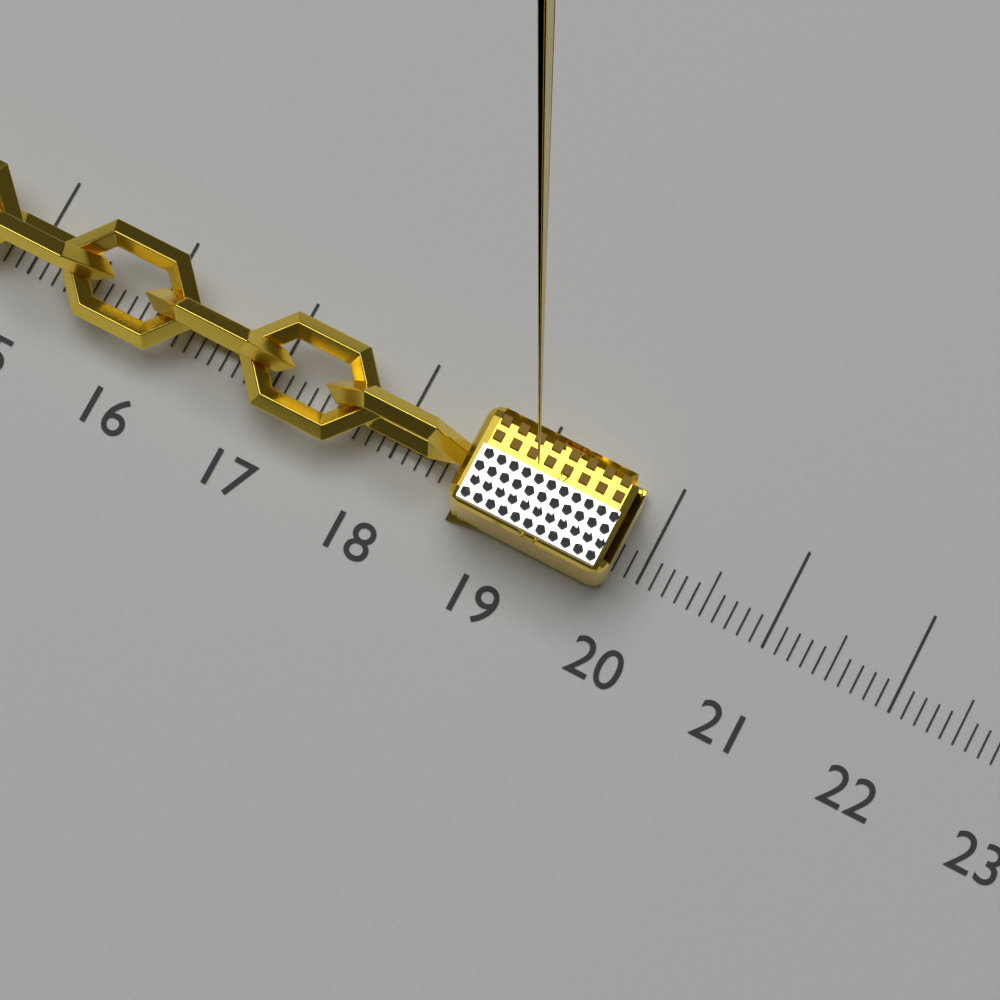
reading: 19.8 (no unit)
